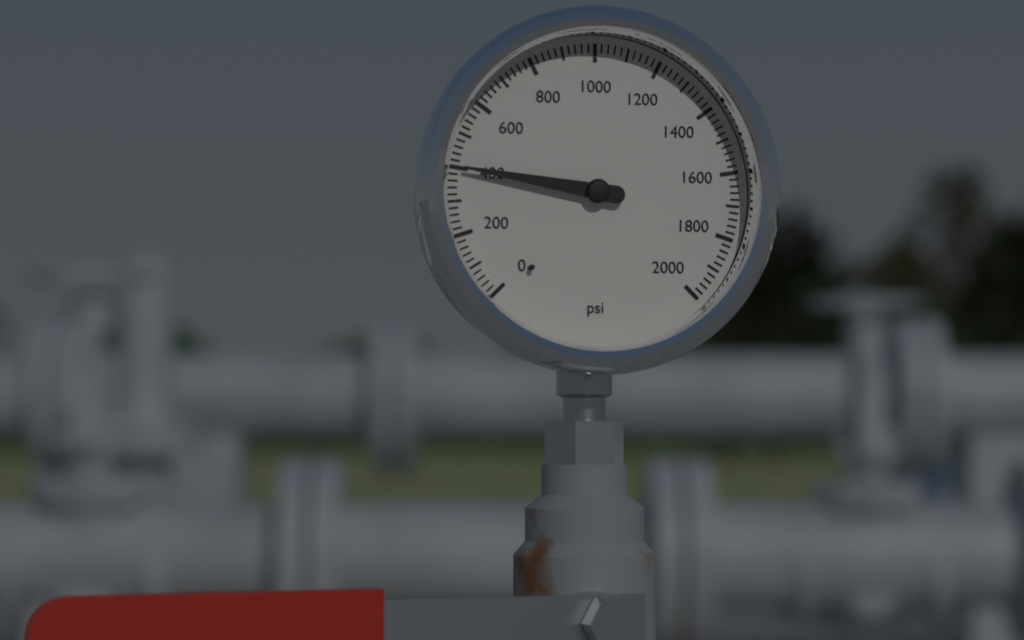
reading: 400 psi
